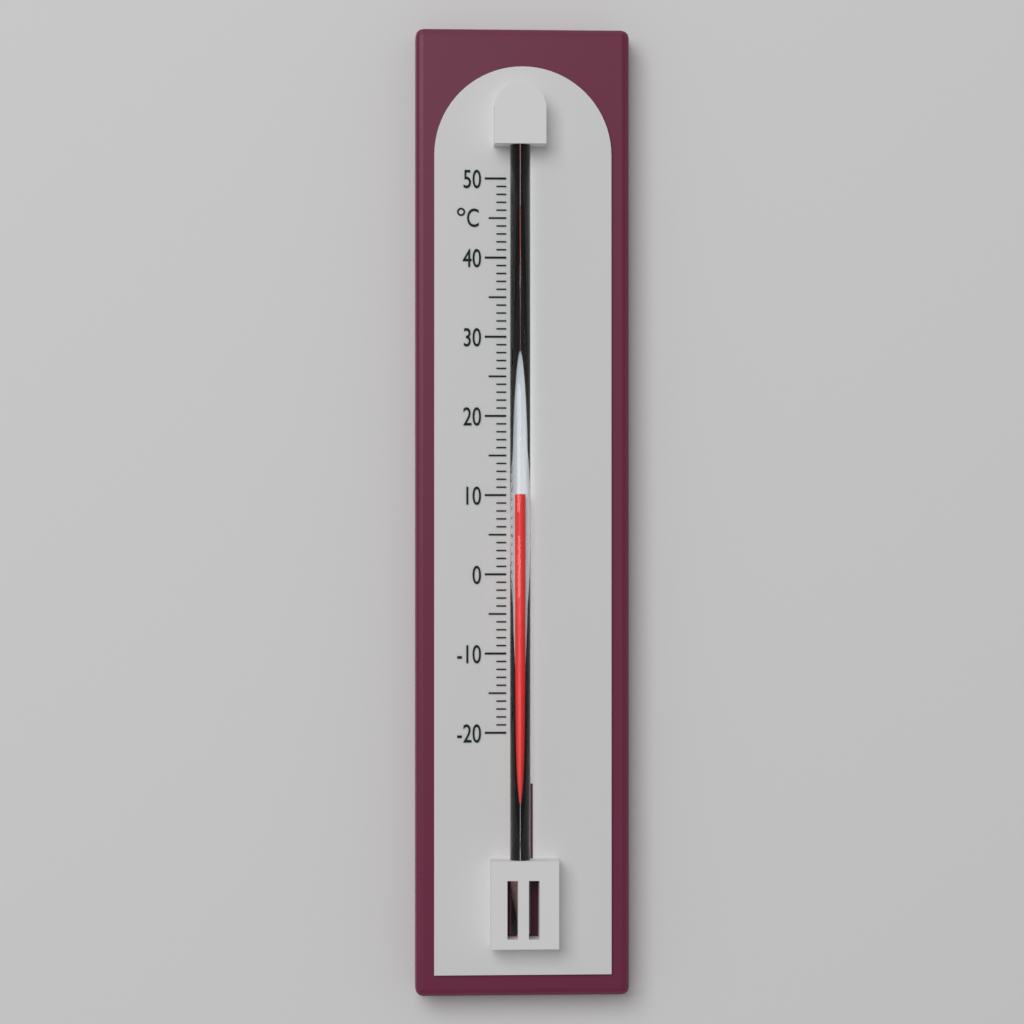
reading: 10 °C
